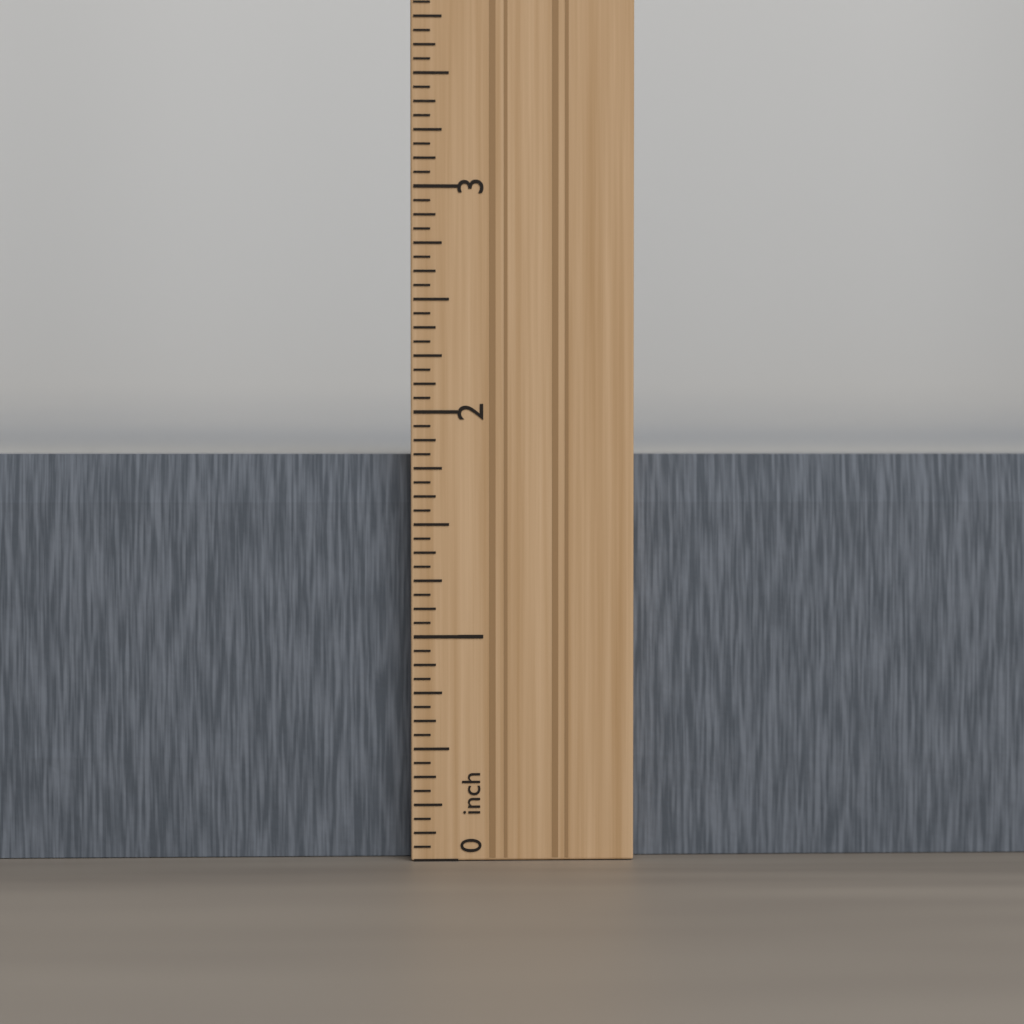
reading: 1.8125 in
